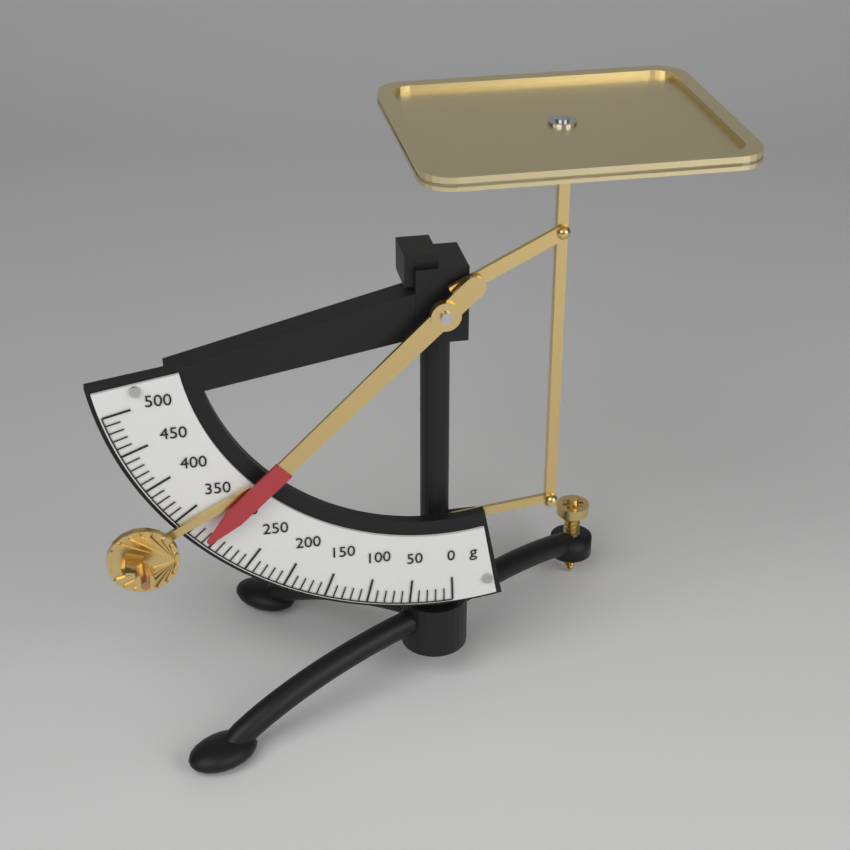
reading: 310 g
